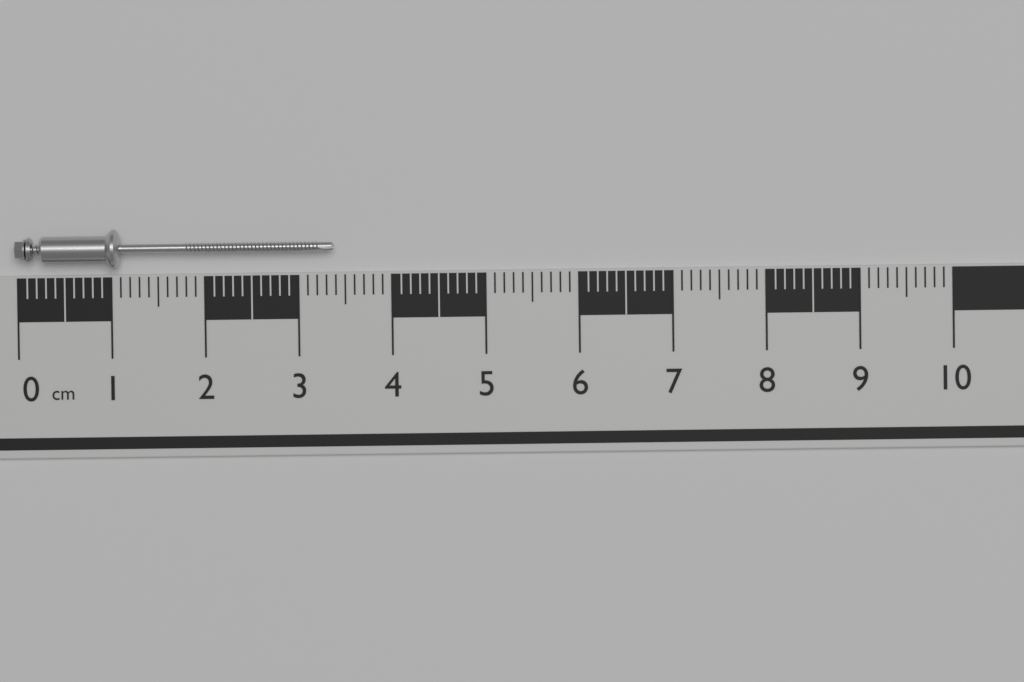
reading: 3.4 cm
